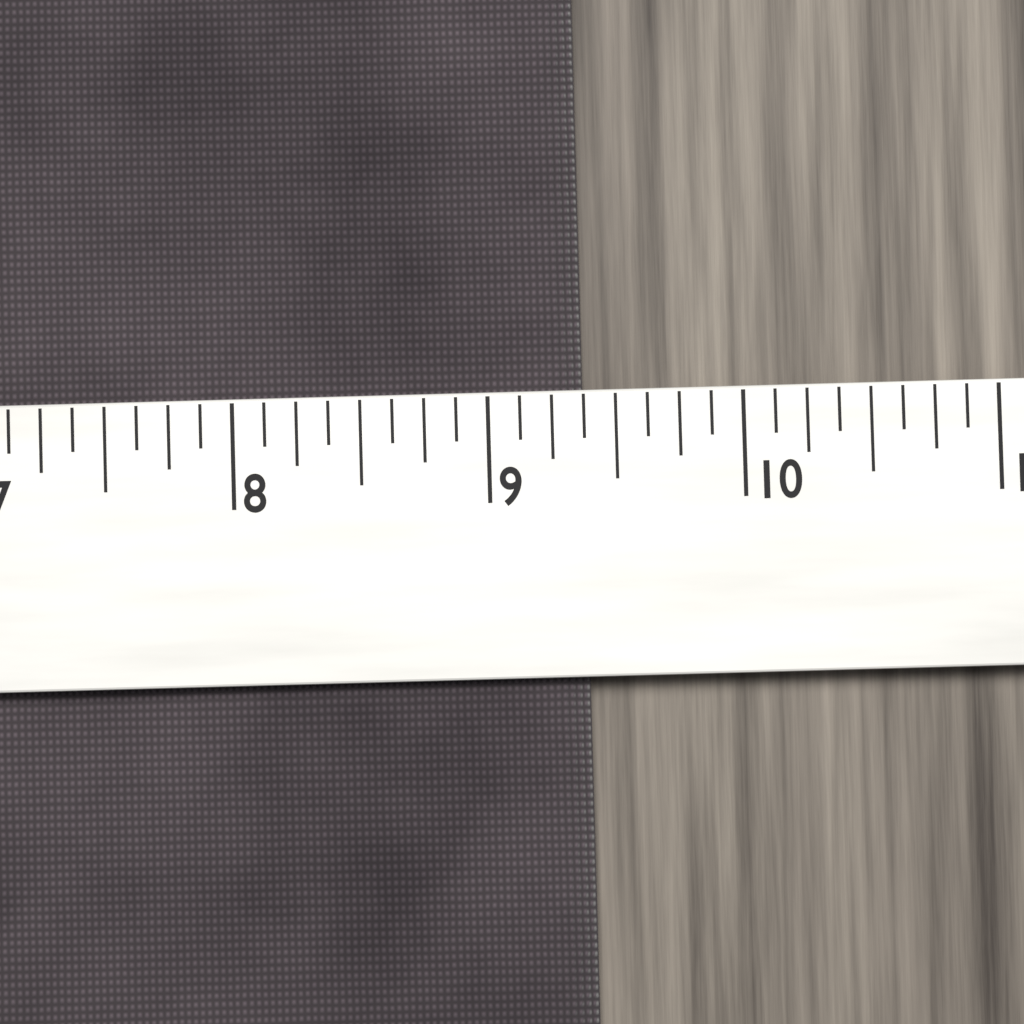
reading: 9.375 (no unit)
